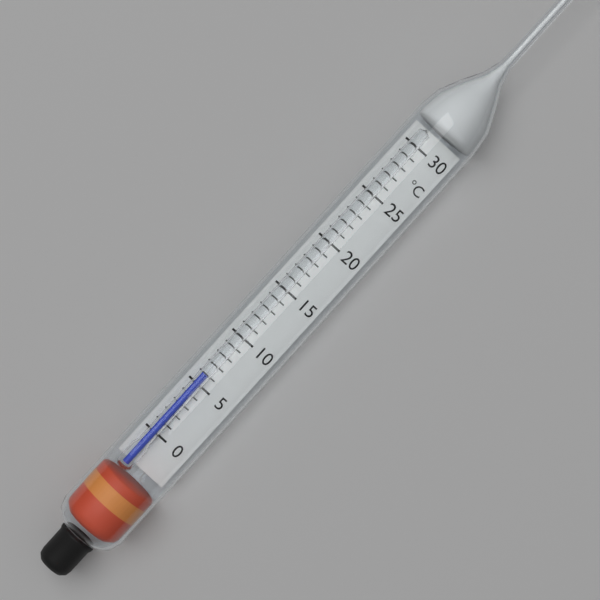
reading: 6 °C
